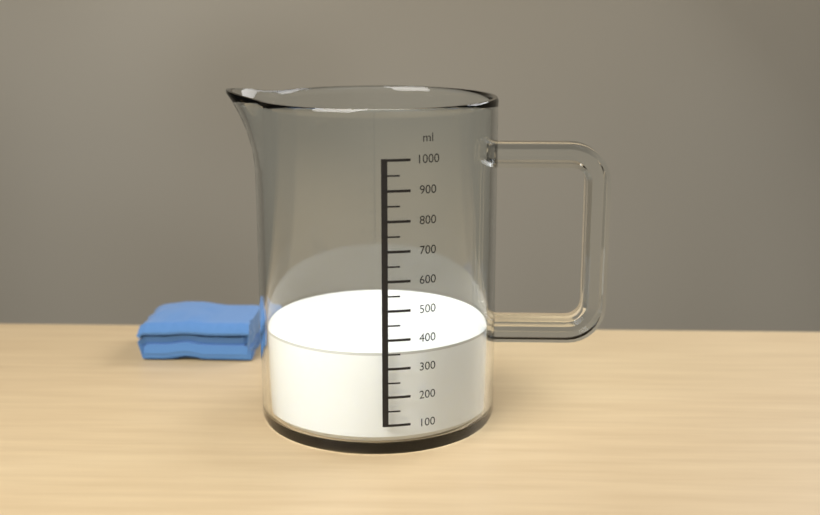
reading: 350 ml
